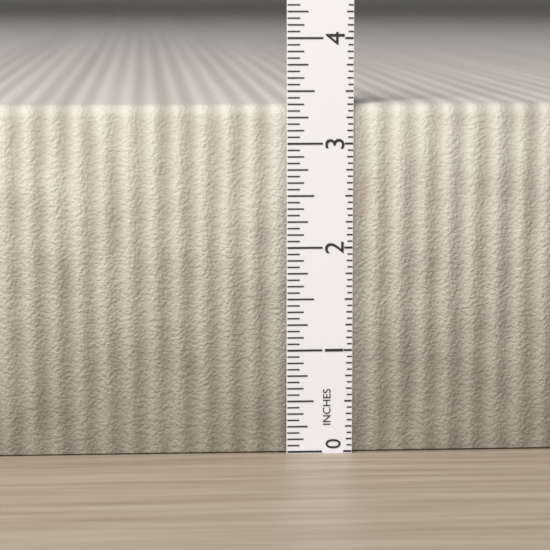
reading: 3.3750 in
